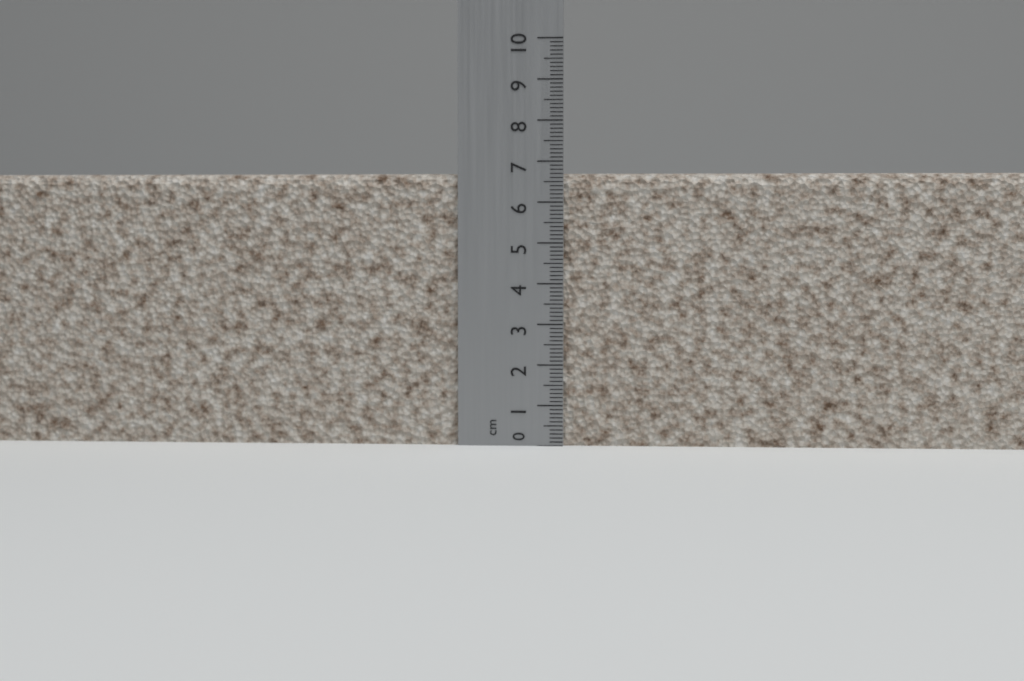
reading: 6.7 cm
